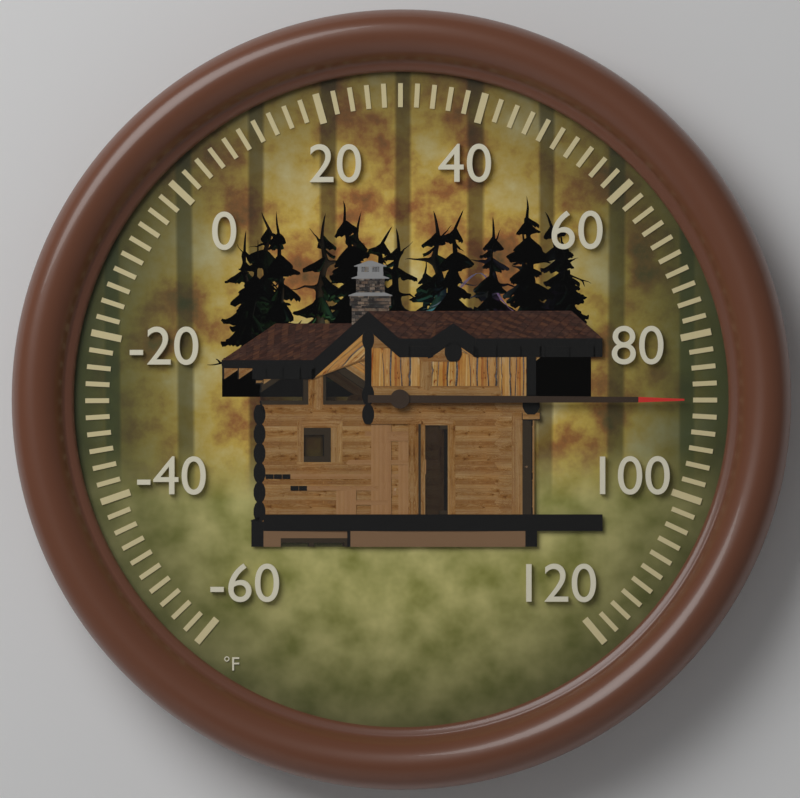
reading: 88 °F
